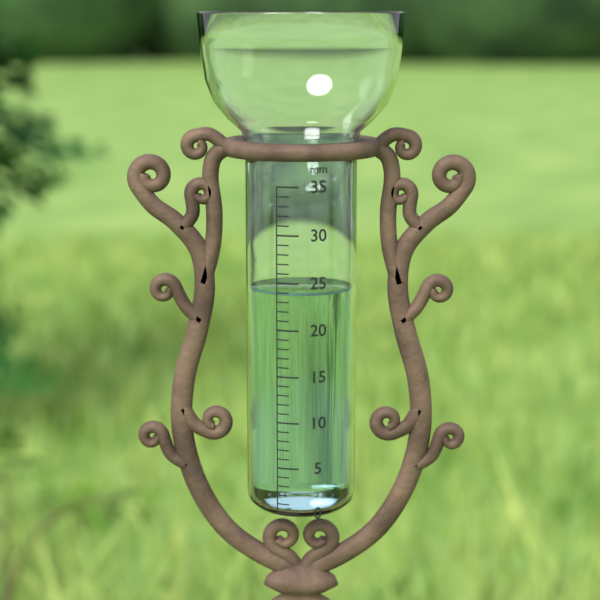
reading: 24 mm
